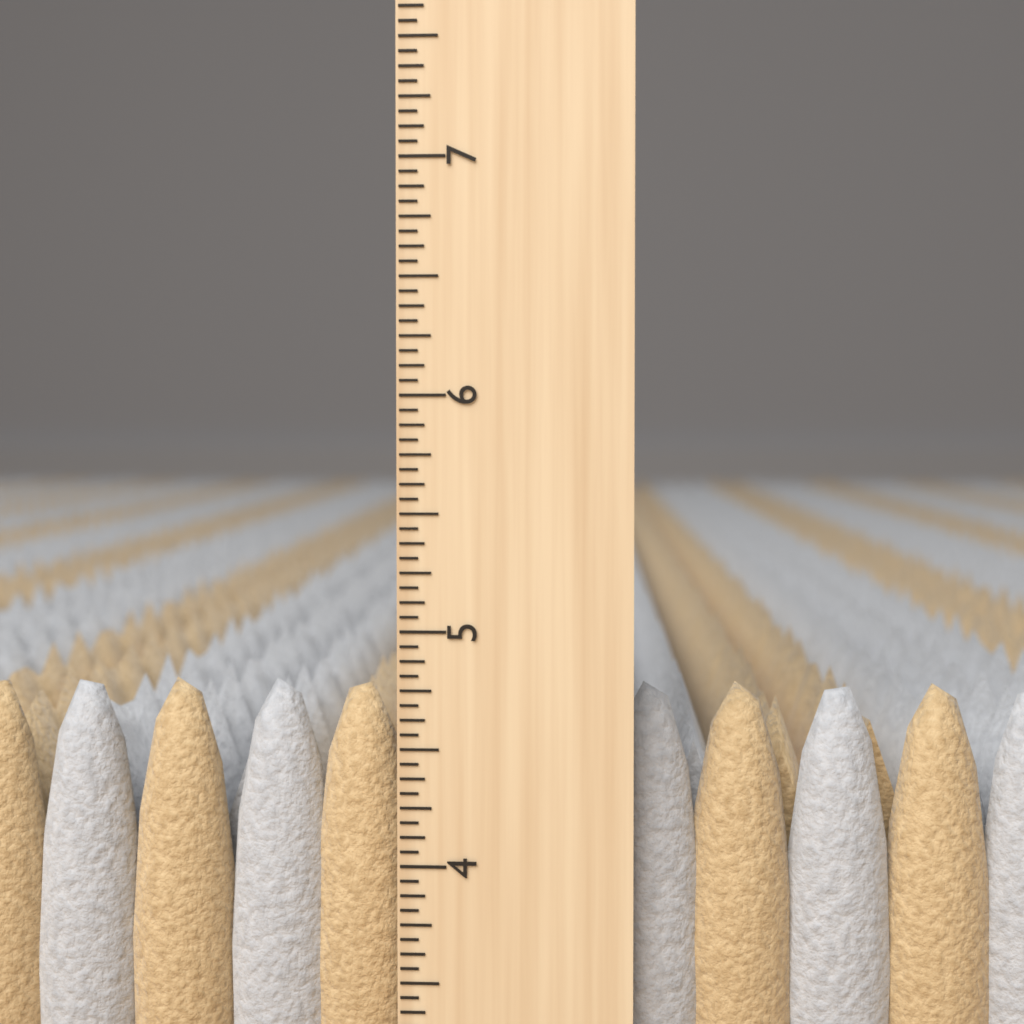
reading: 4.7500 inch
